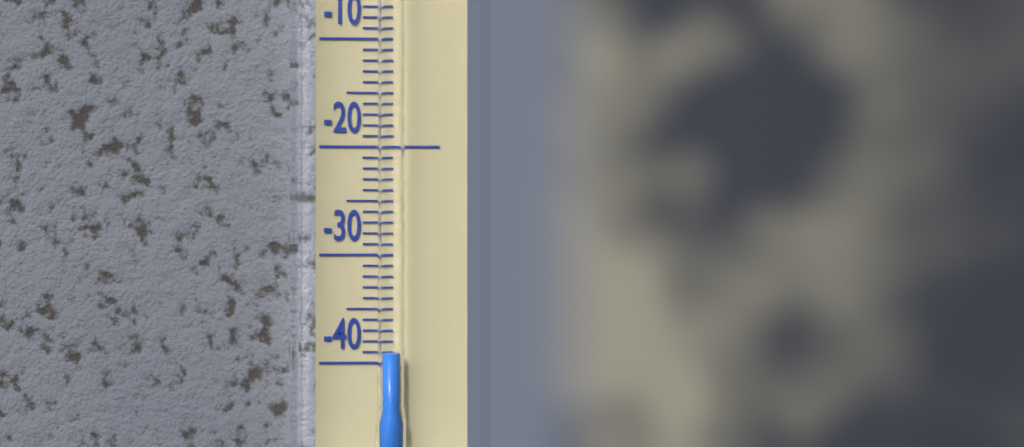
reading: -39 °C
